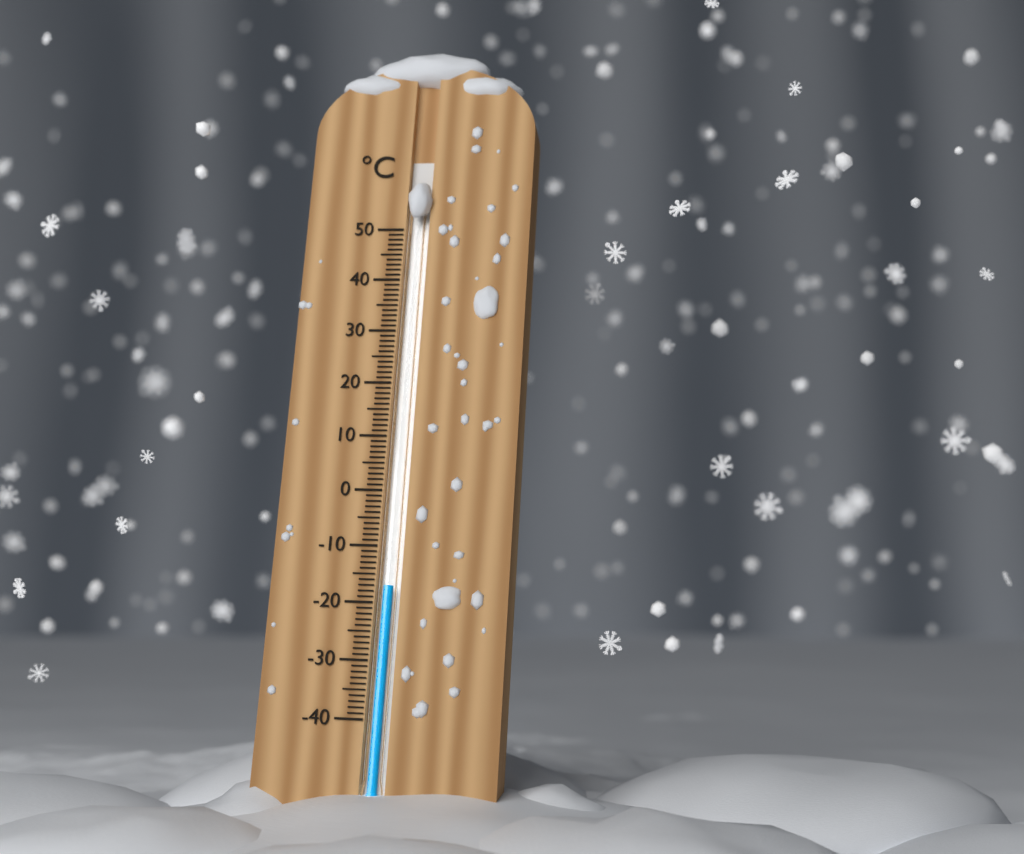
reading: -17 °C
